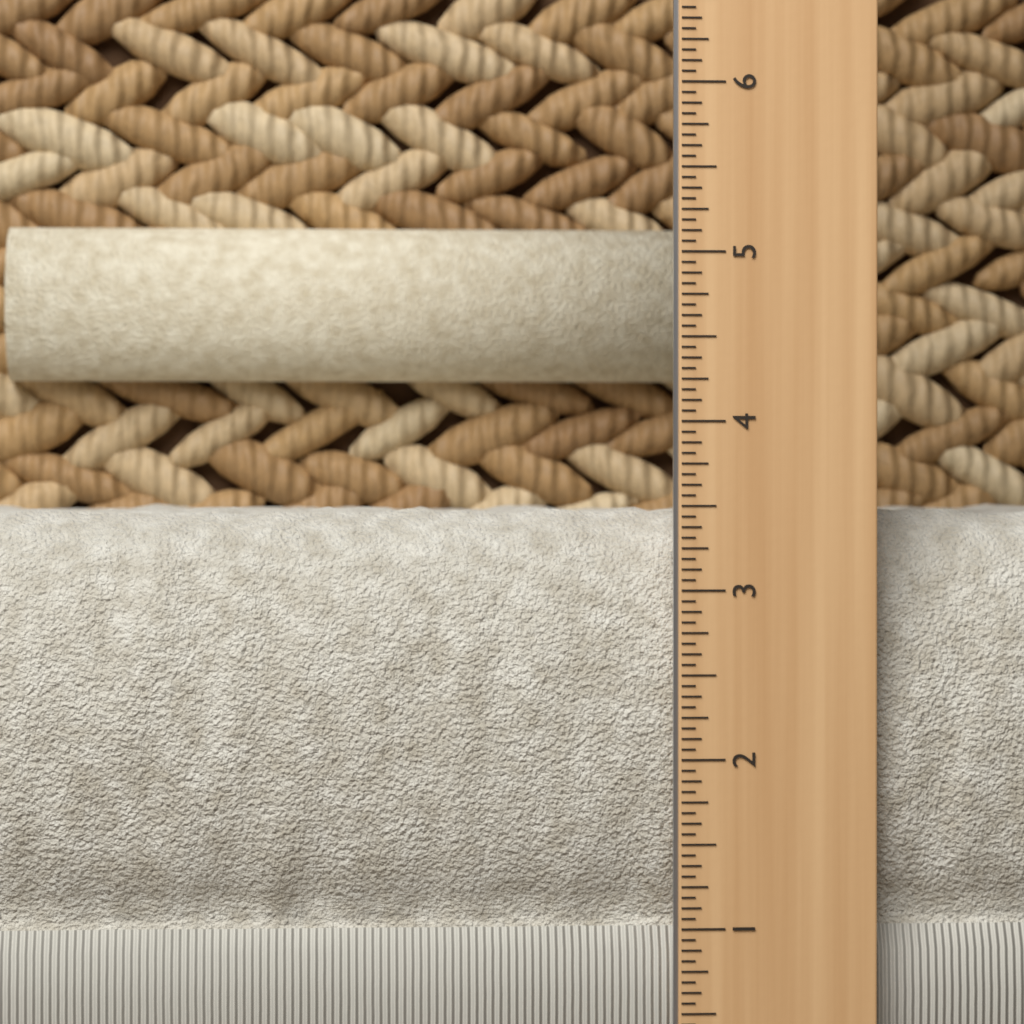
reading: 3.5000 in
